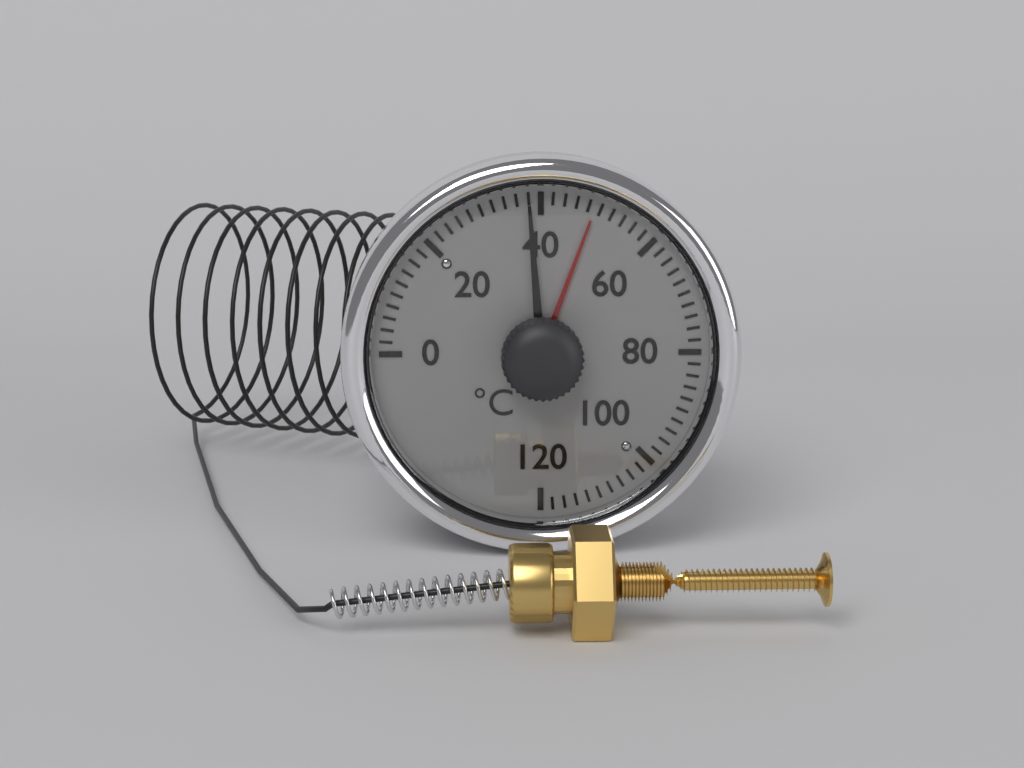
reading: 38 °C
